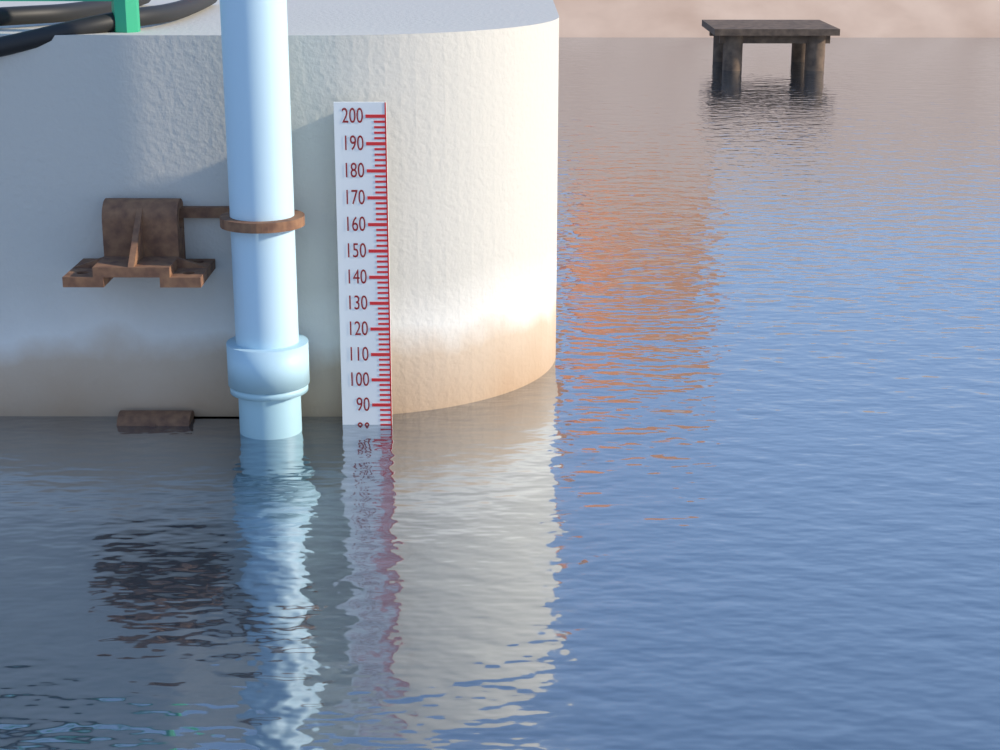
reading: 82 (no unit)
